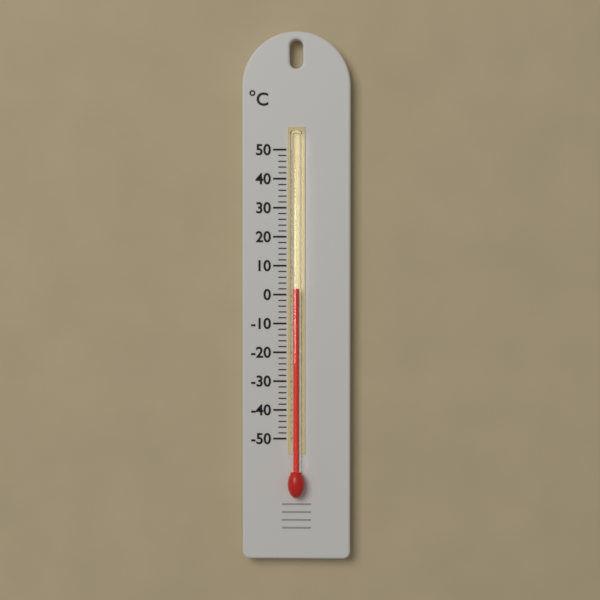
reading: 2 °C
